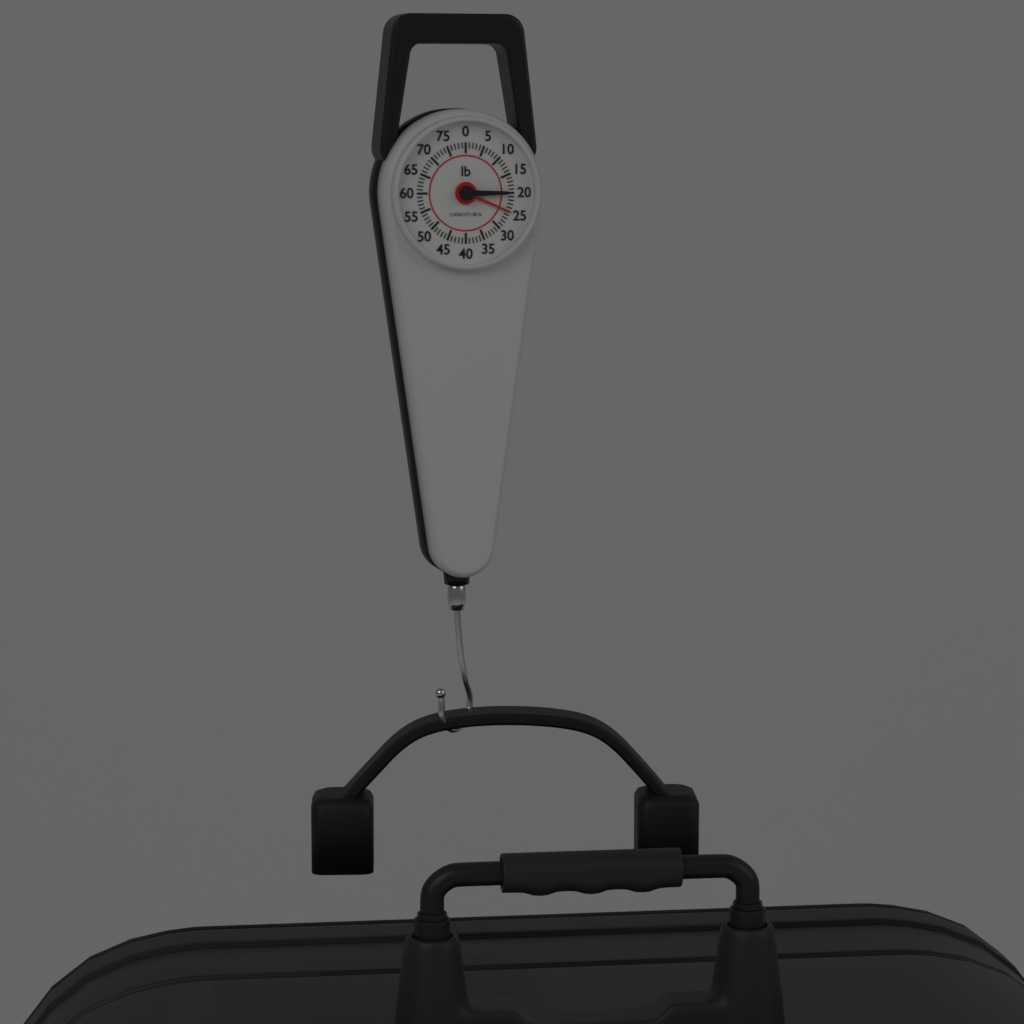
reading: 25 lb
